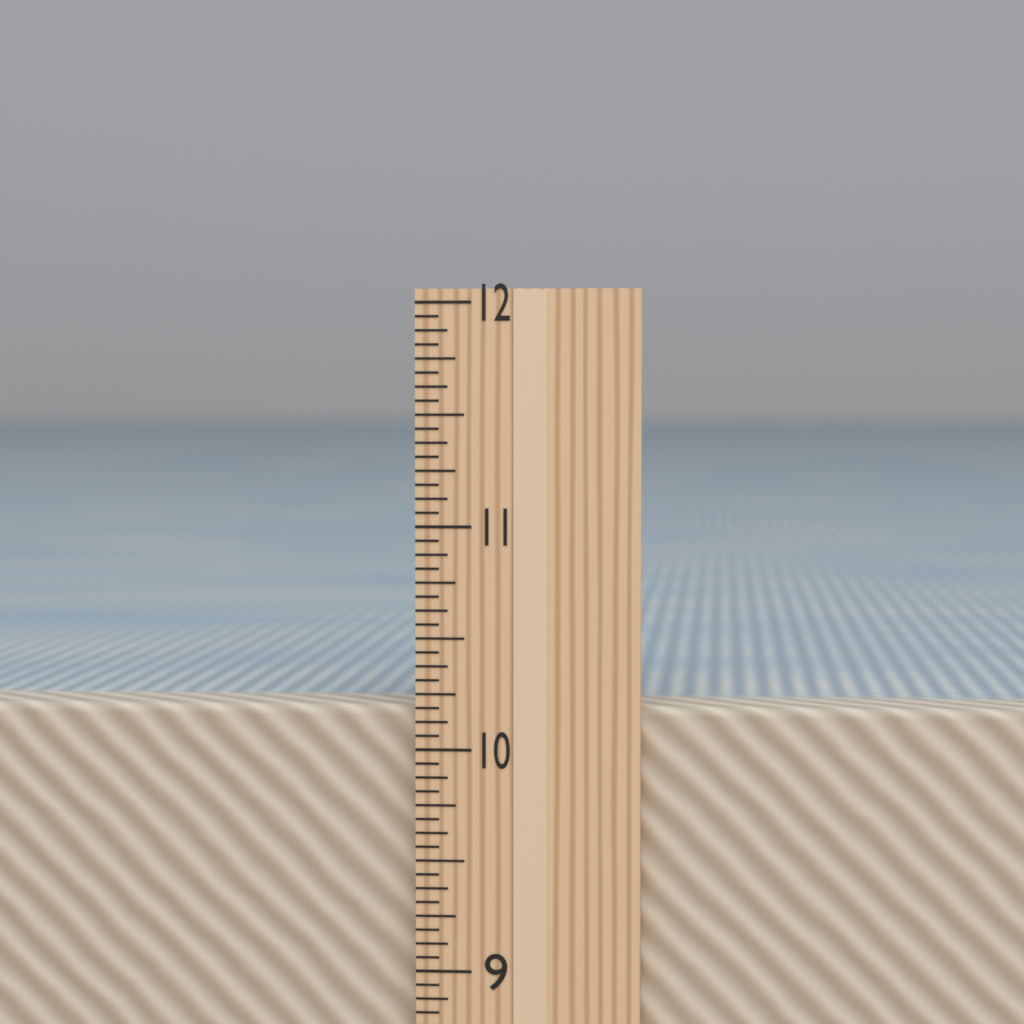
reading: 10.1875 in
